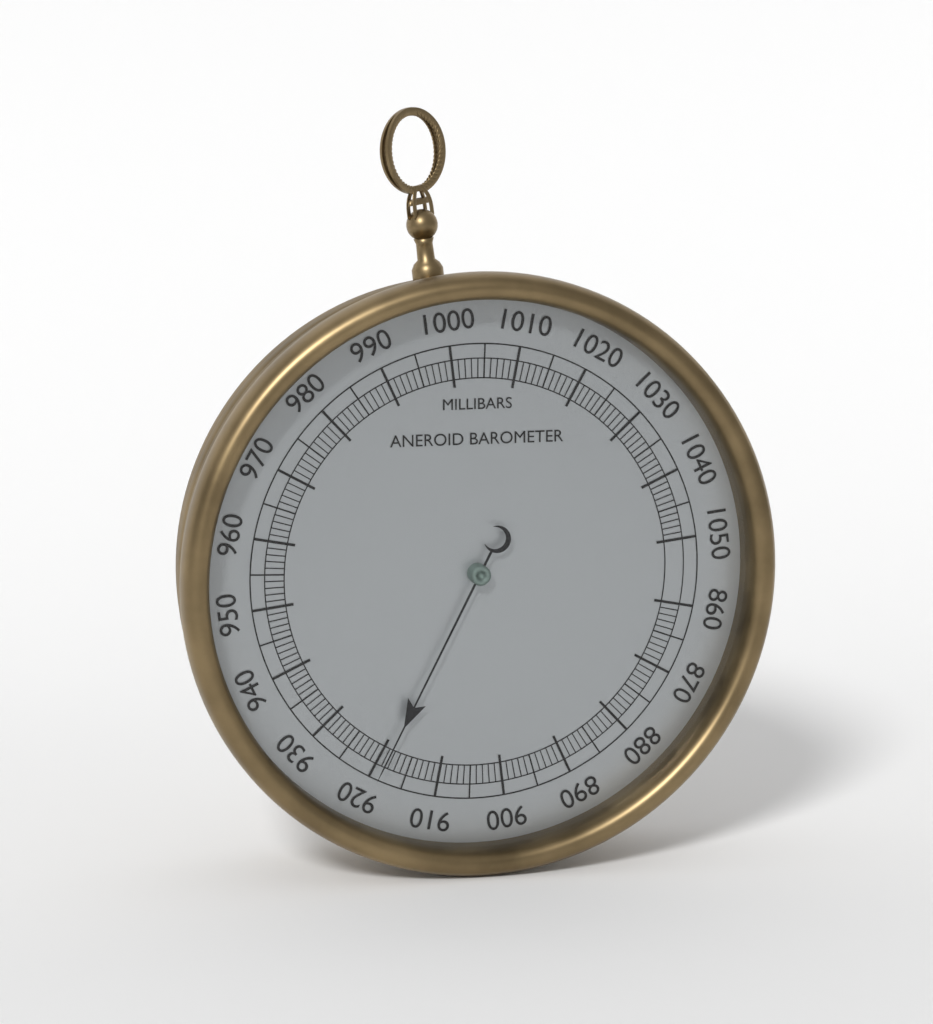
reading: 919 mbar
